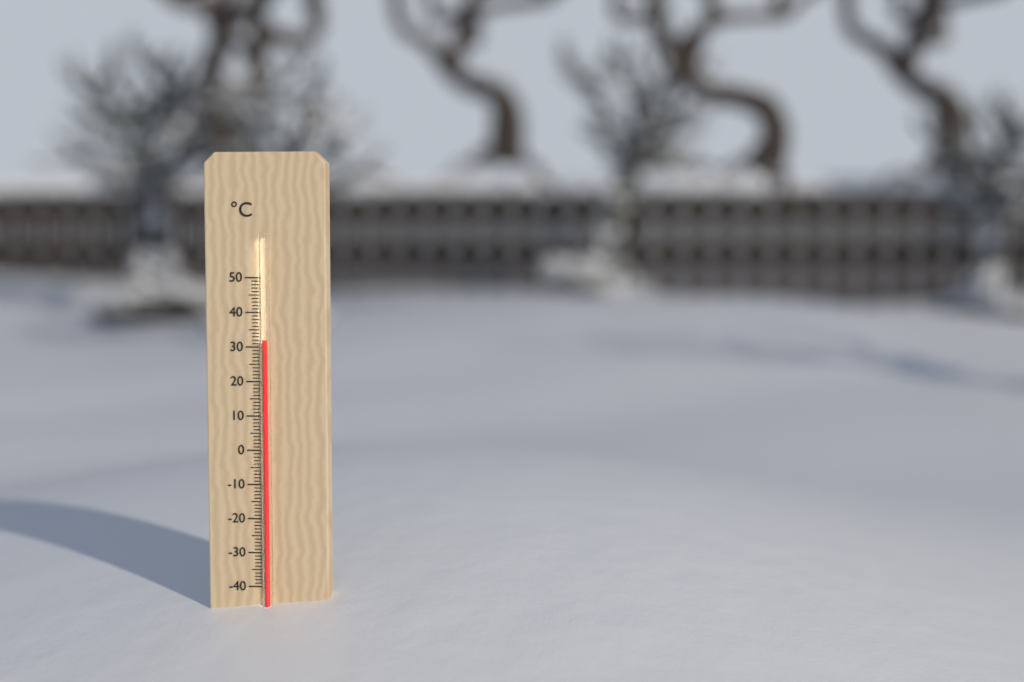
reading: 32 °C
